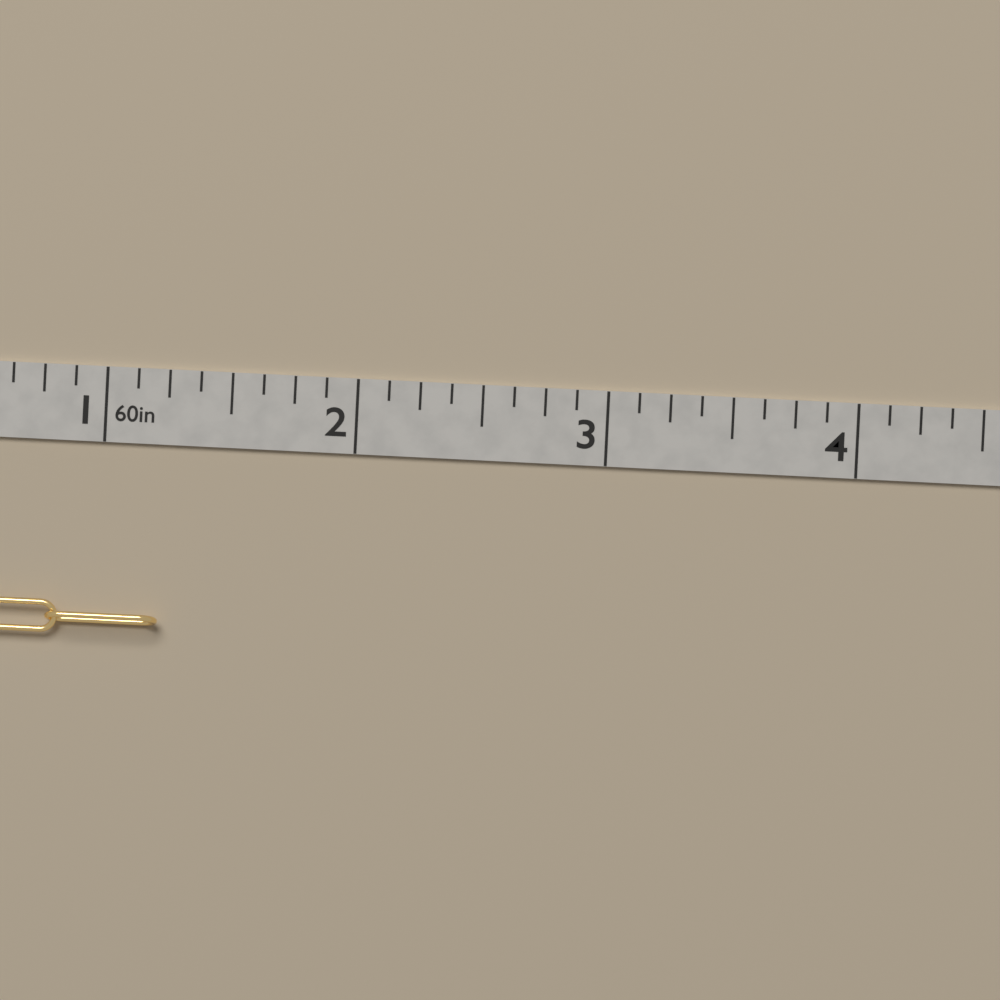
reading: 1.250 in
